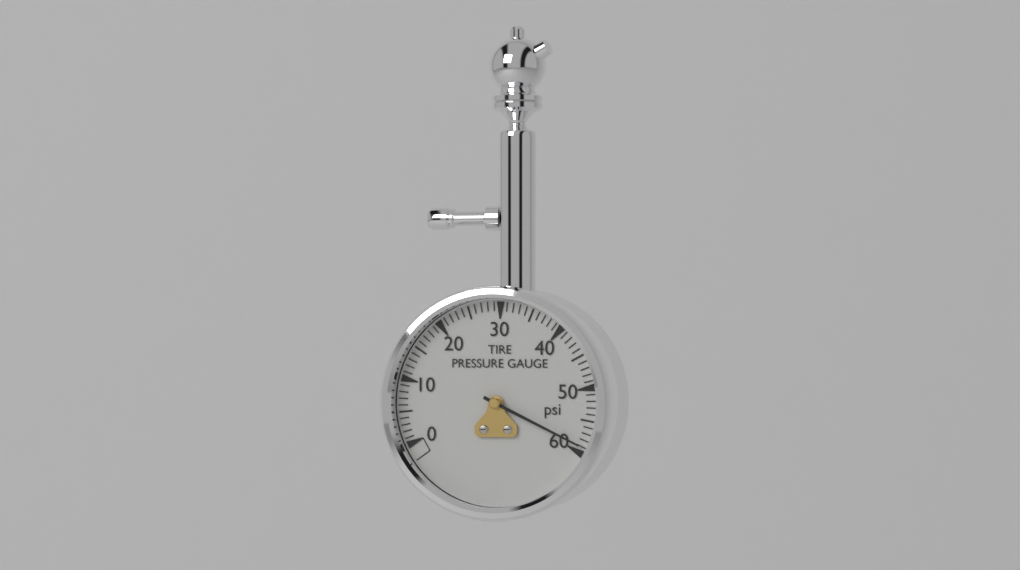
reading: 59 psi
